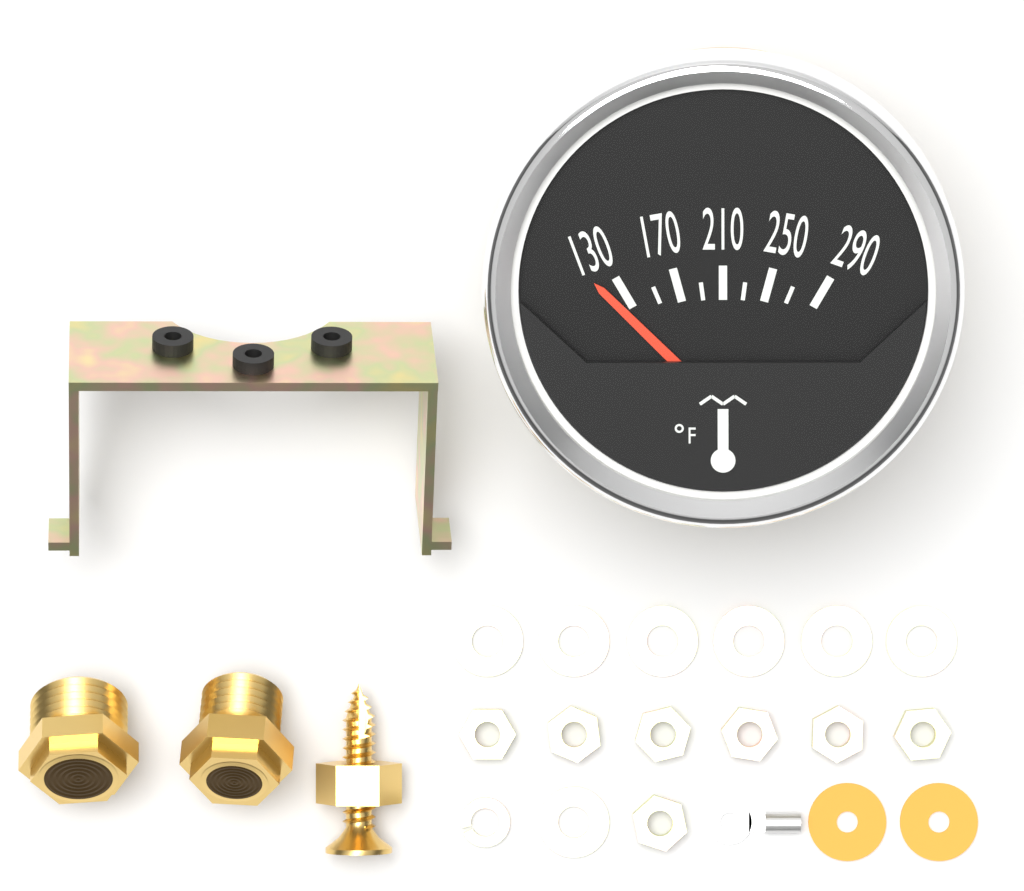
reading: 120 °F
